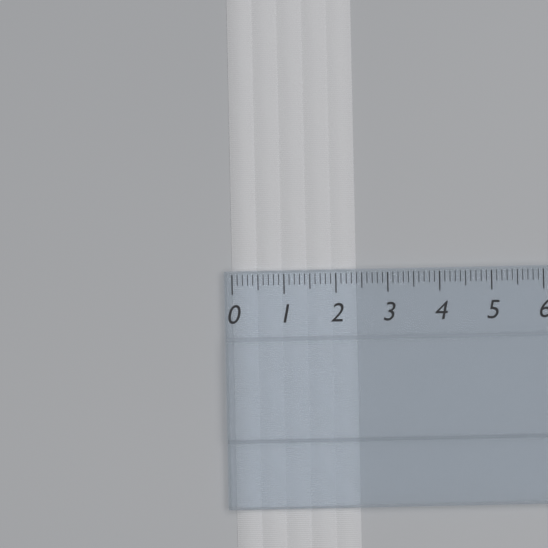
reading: 2.4 (no unit)
